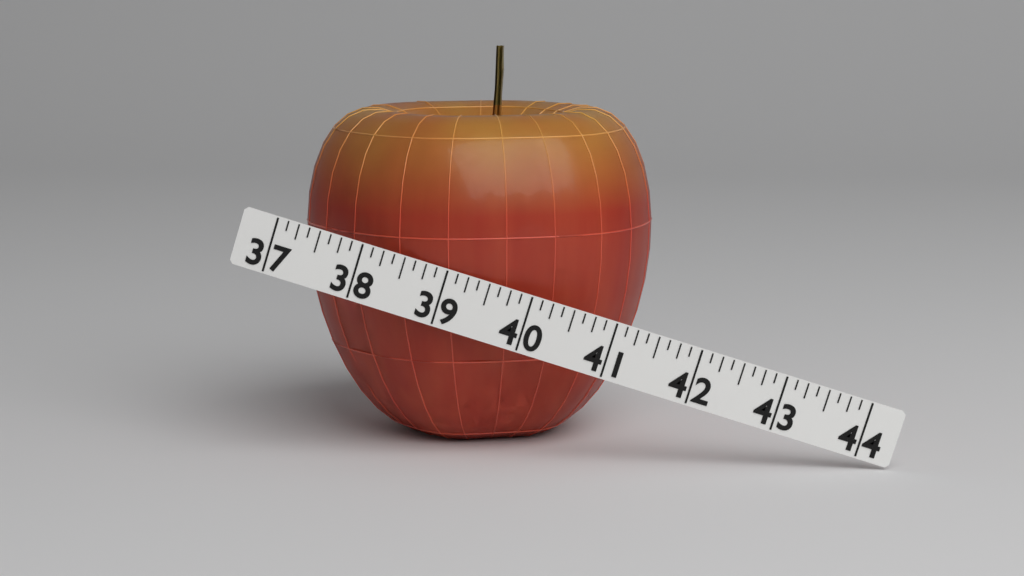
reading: 41.250 (no unit)
